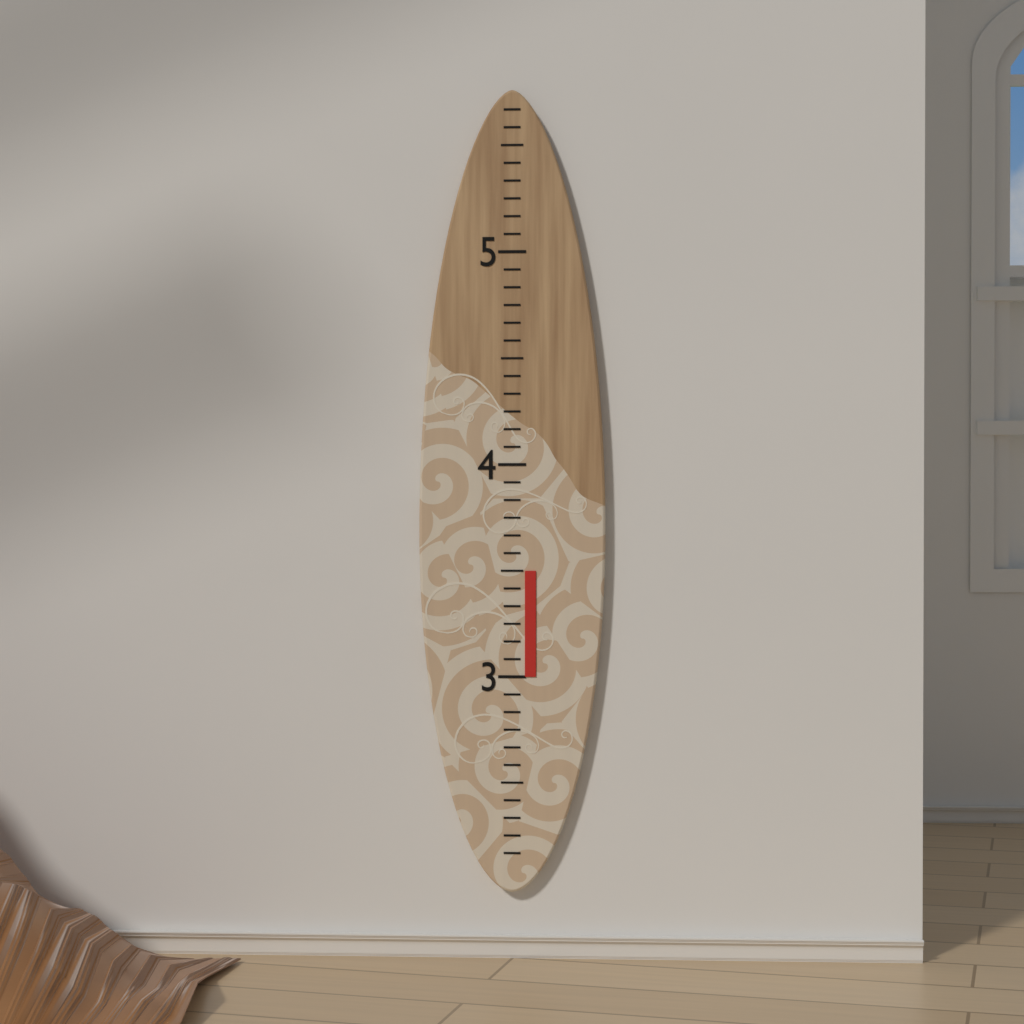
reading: 3.500000 (no unit)
